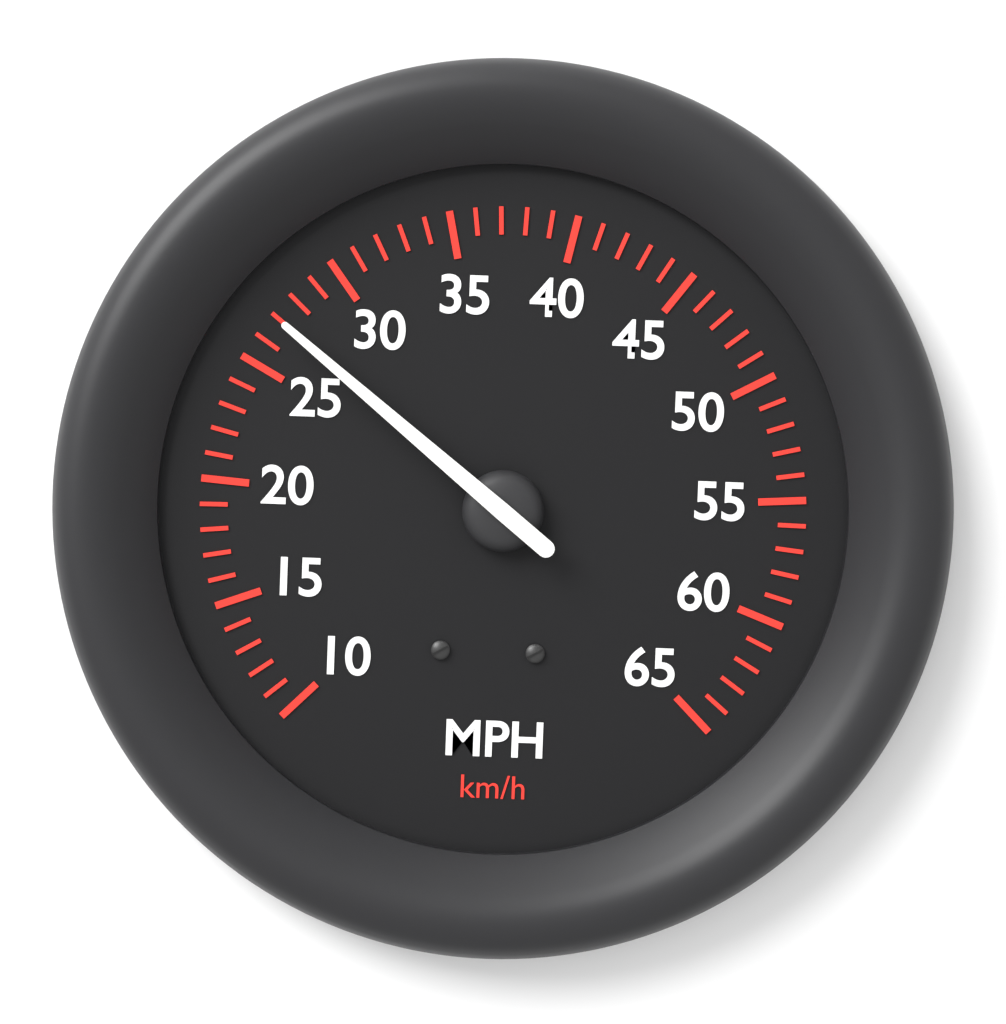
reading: 27 mph
